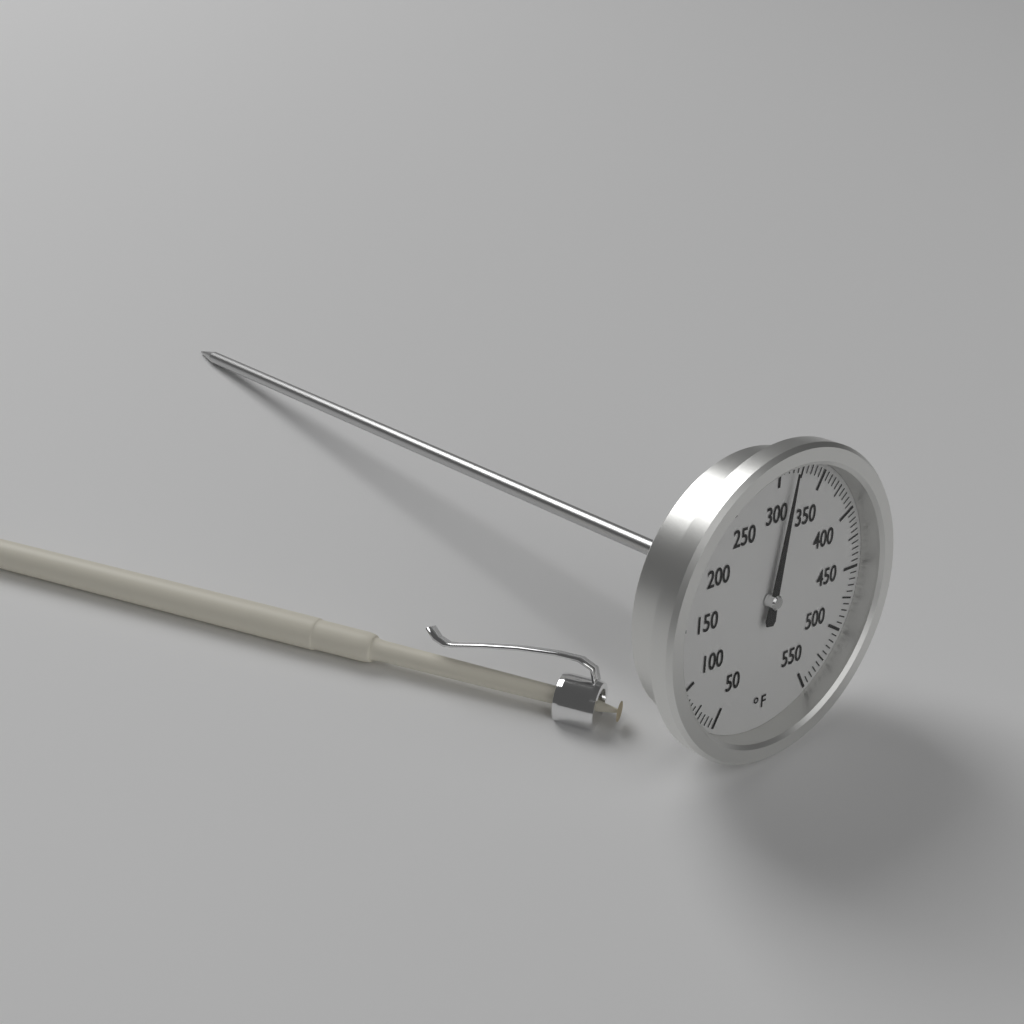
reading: 315 °F
